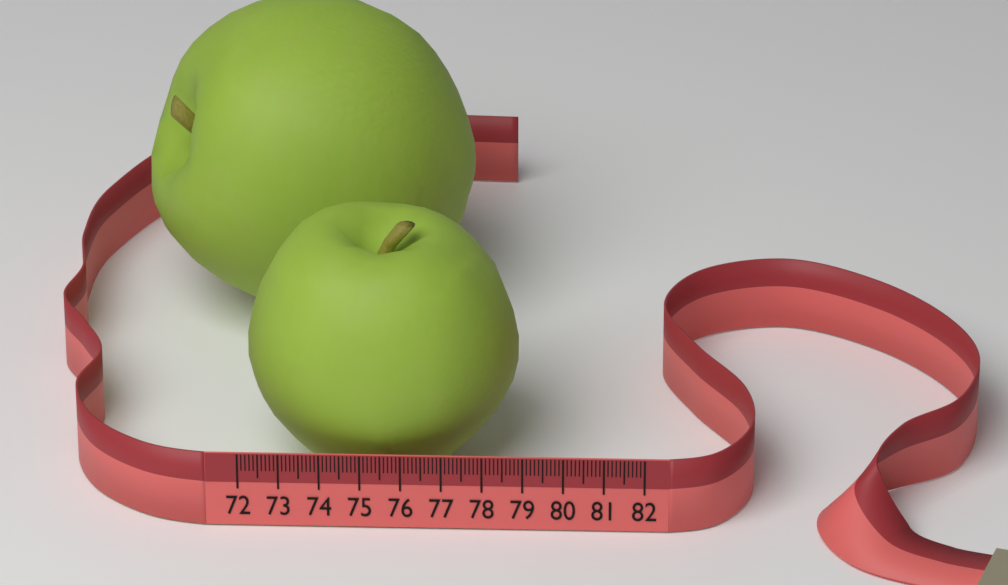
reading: 78.8 (no unit)
